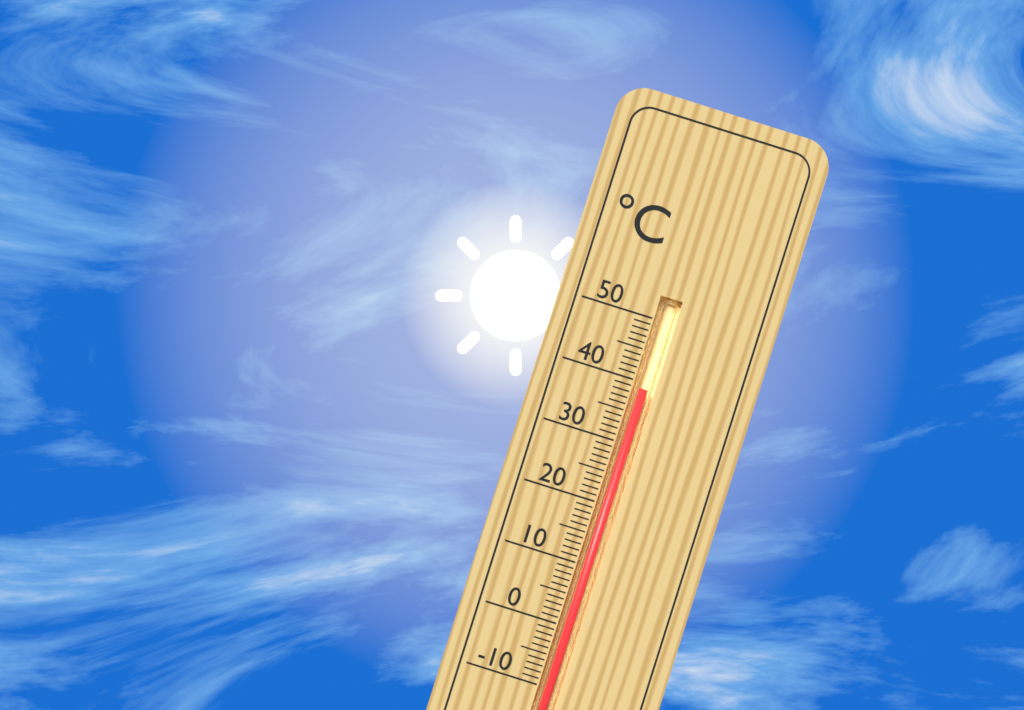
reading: 39 °C
